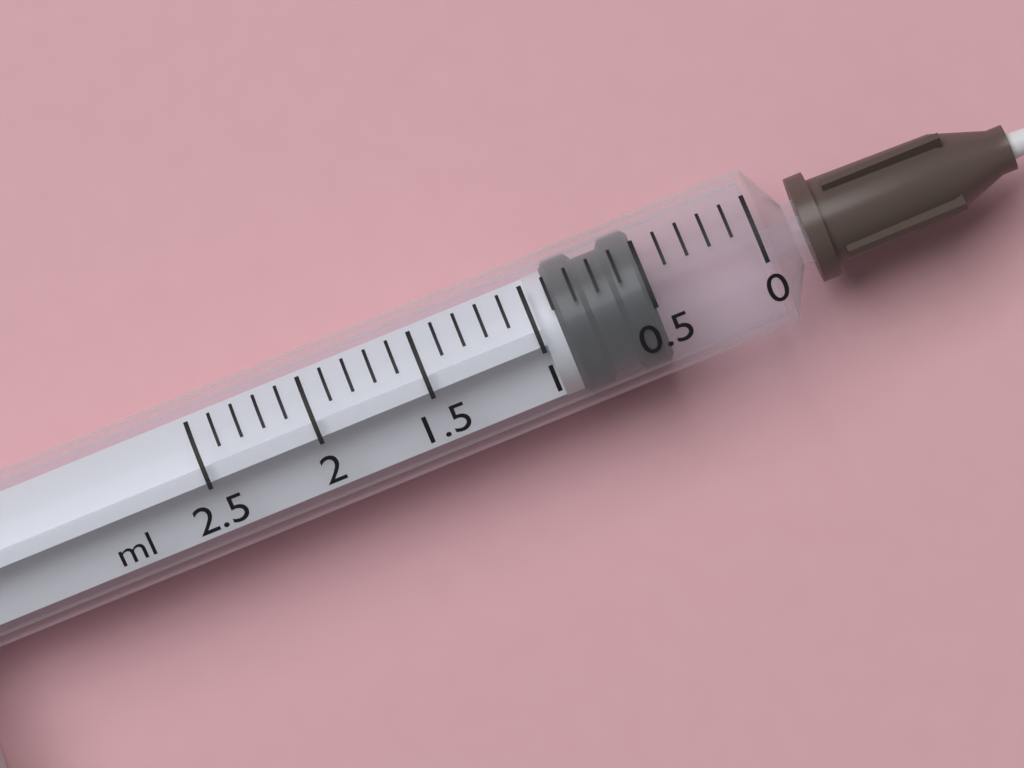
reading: 0.5 ml
